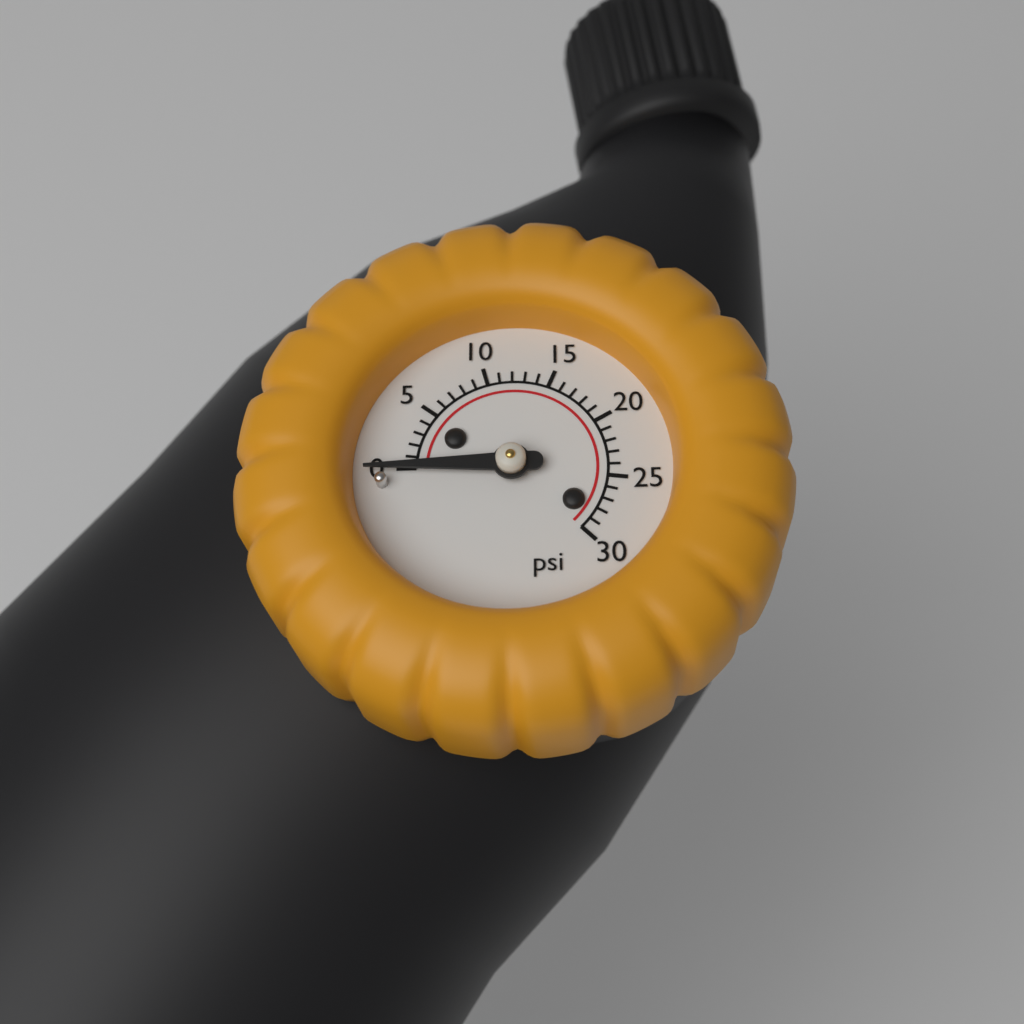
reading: 0 psi
